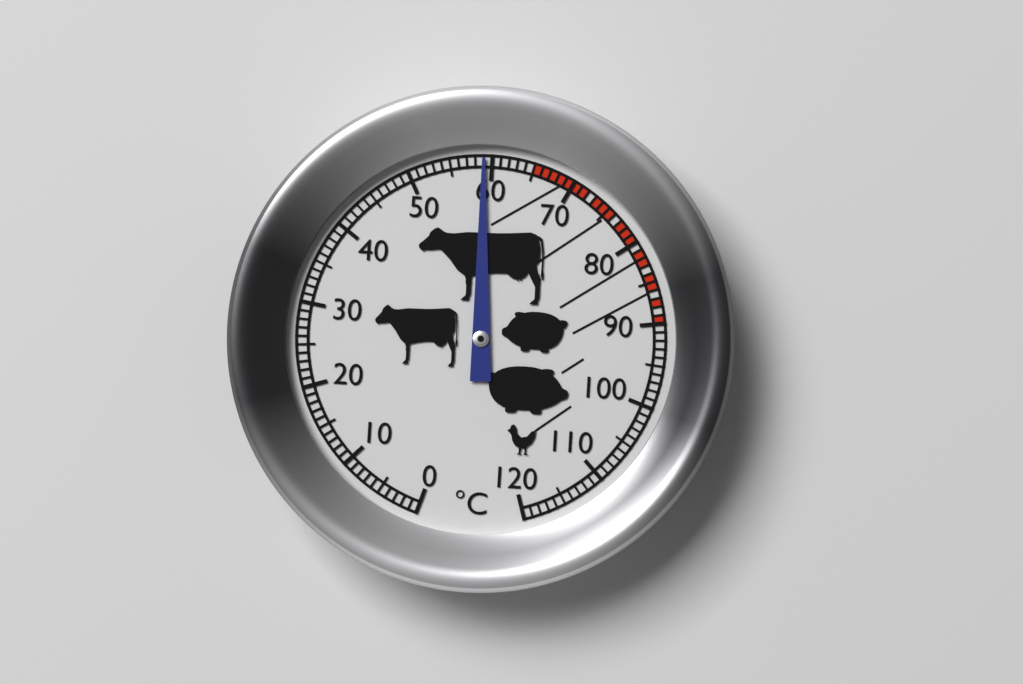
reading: 59 °C
